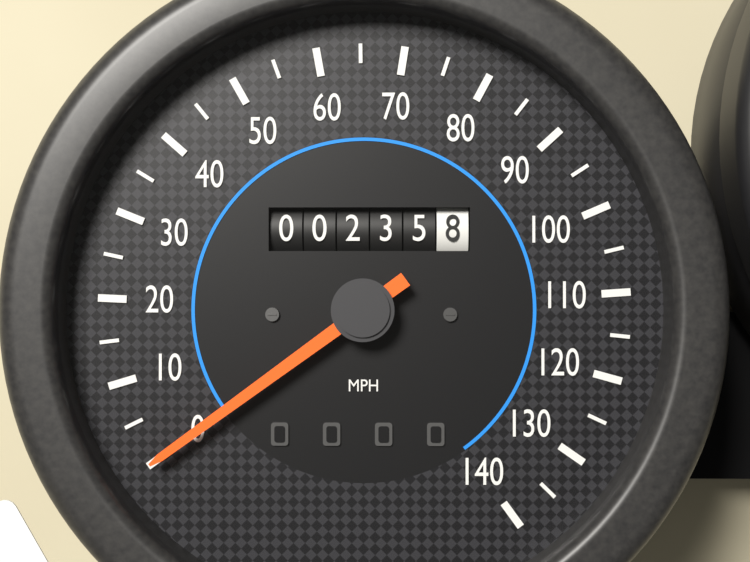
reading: 0 mph
